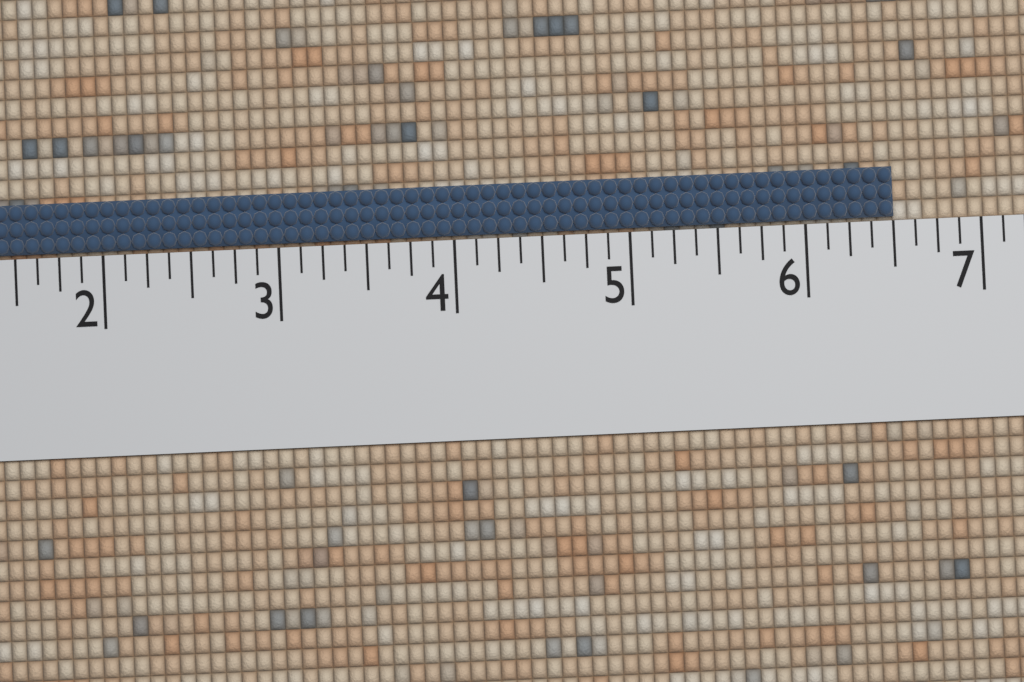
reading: 6.500 (no unit)
